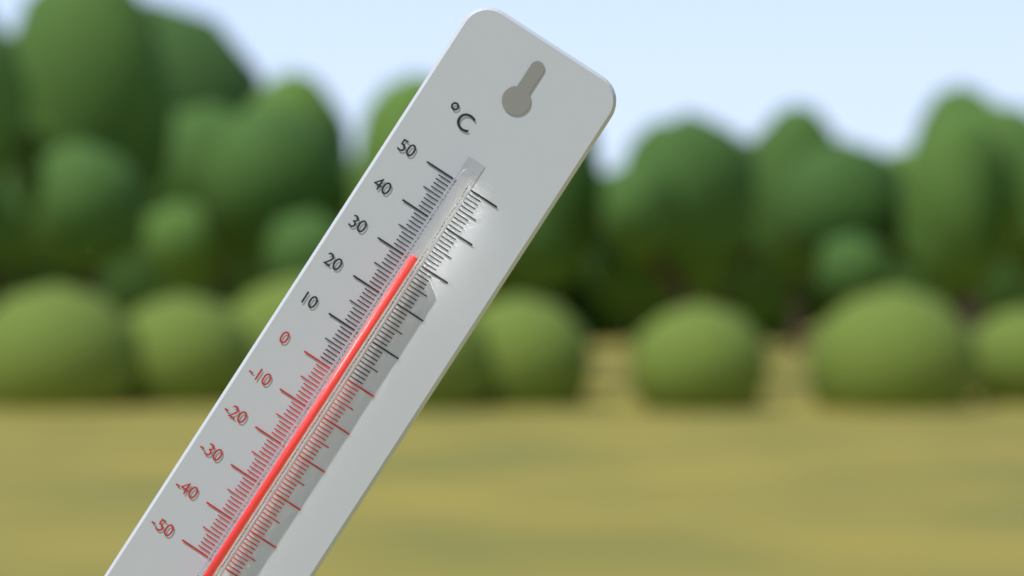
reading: 31 °C
